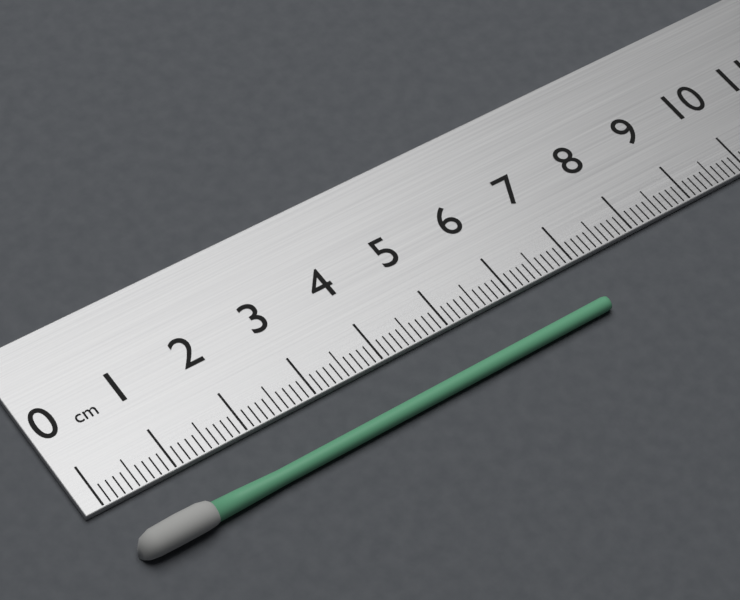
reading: 7.0 cm
